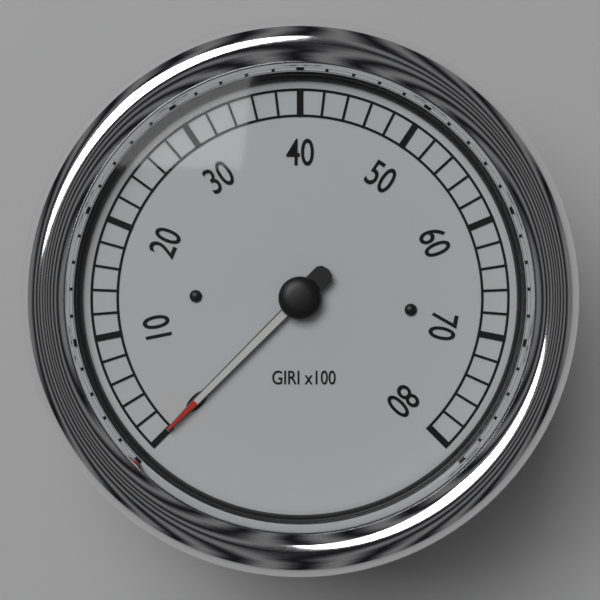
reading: 0 GIRI
